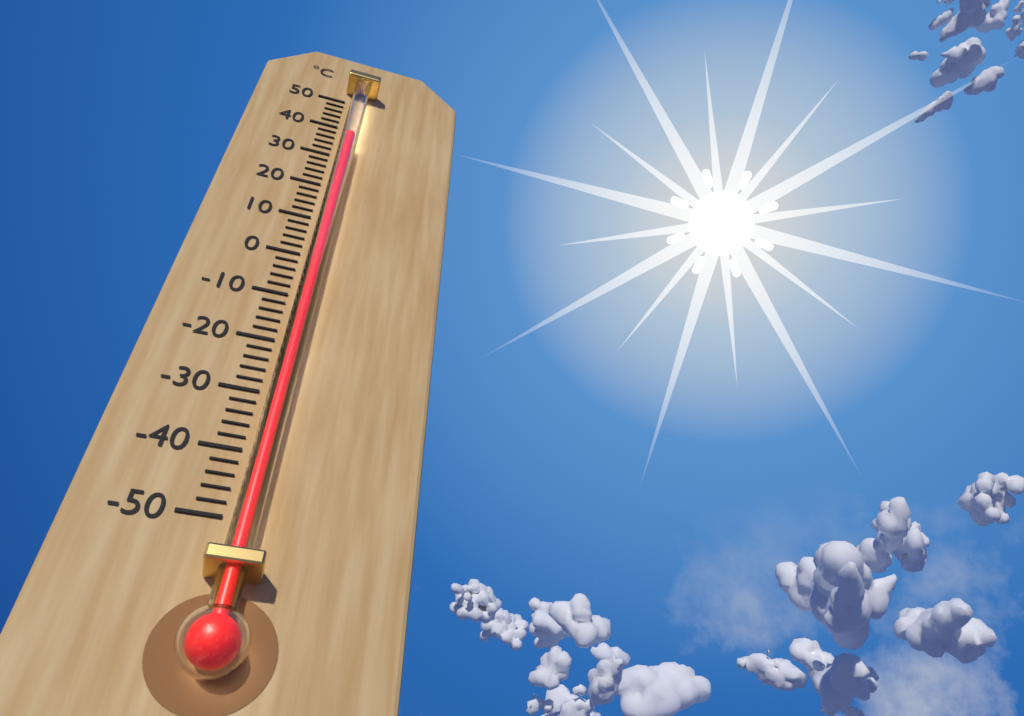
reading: 34 °C
